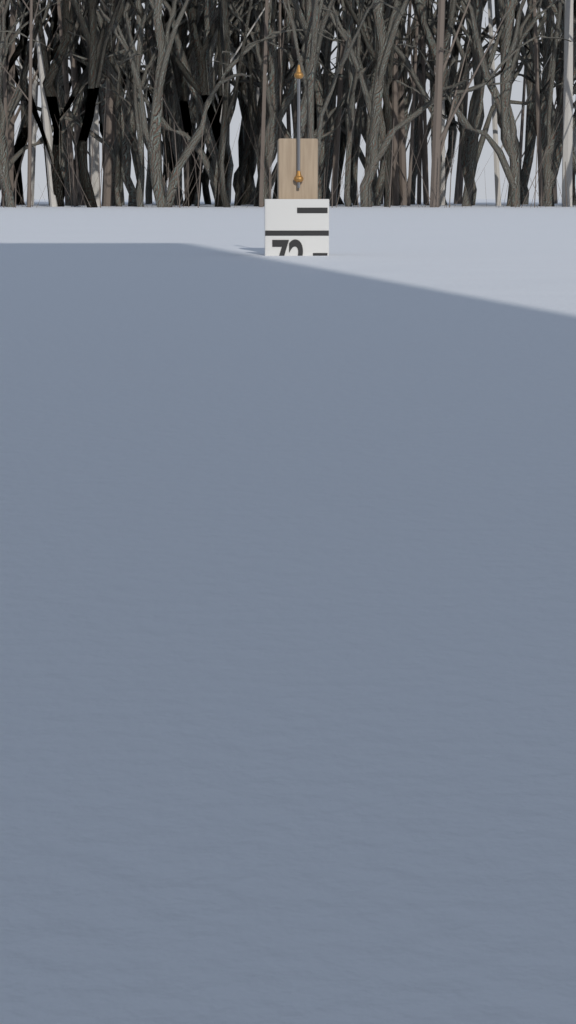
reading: 70 (no unit)
